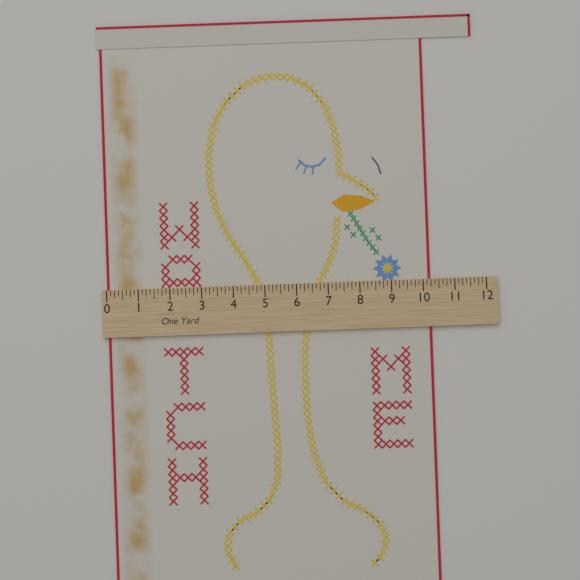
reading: 10.250 in
